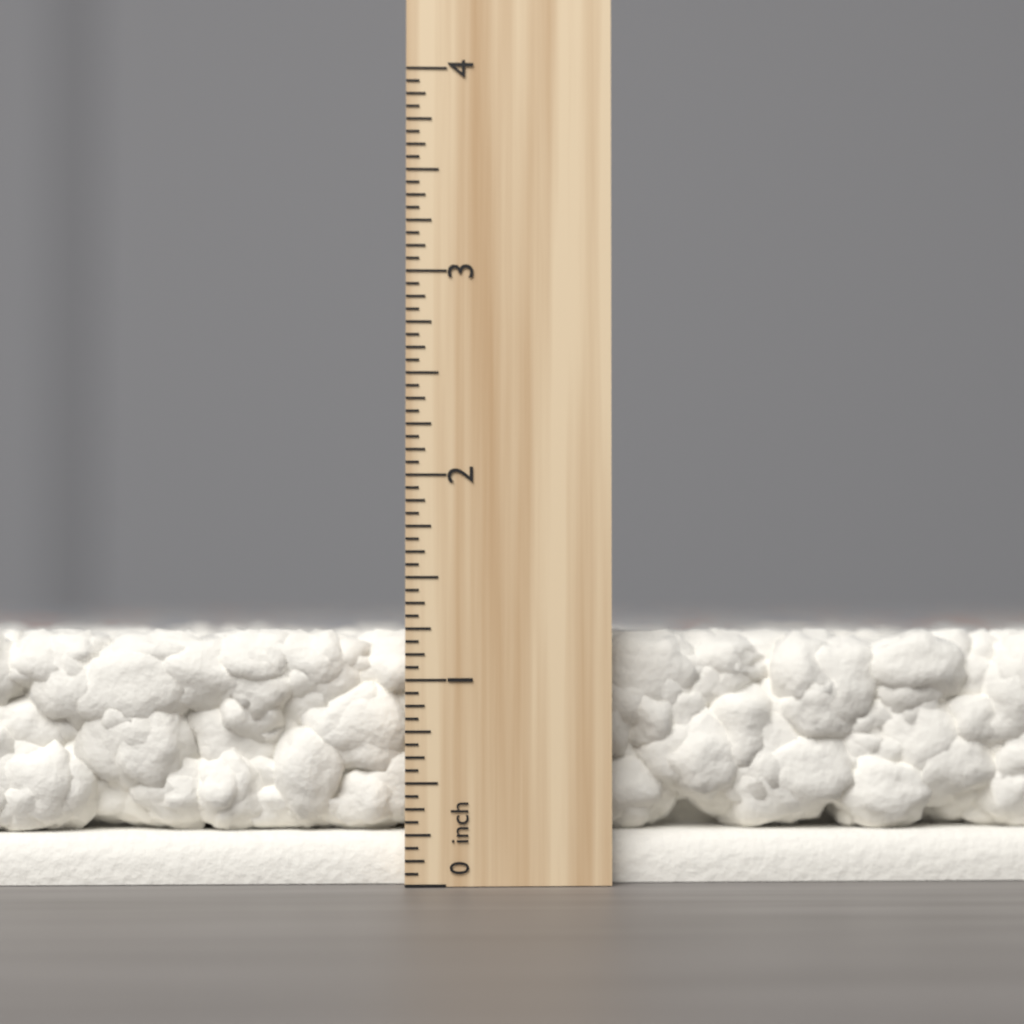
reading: 1.2500 inch
